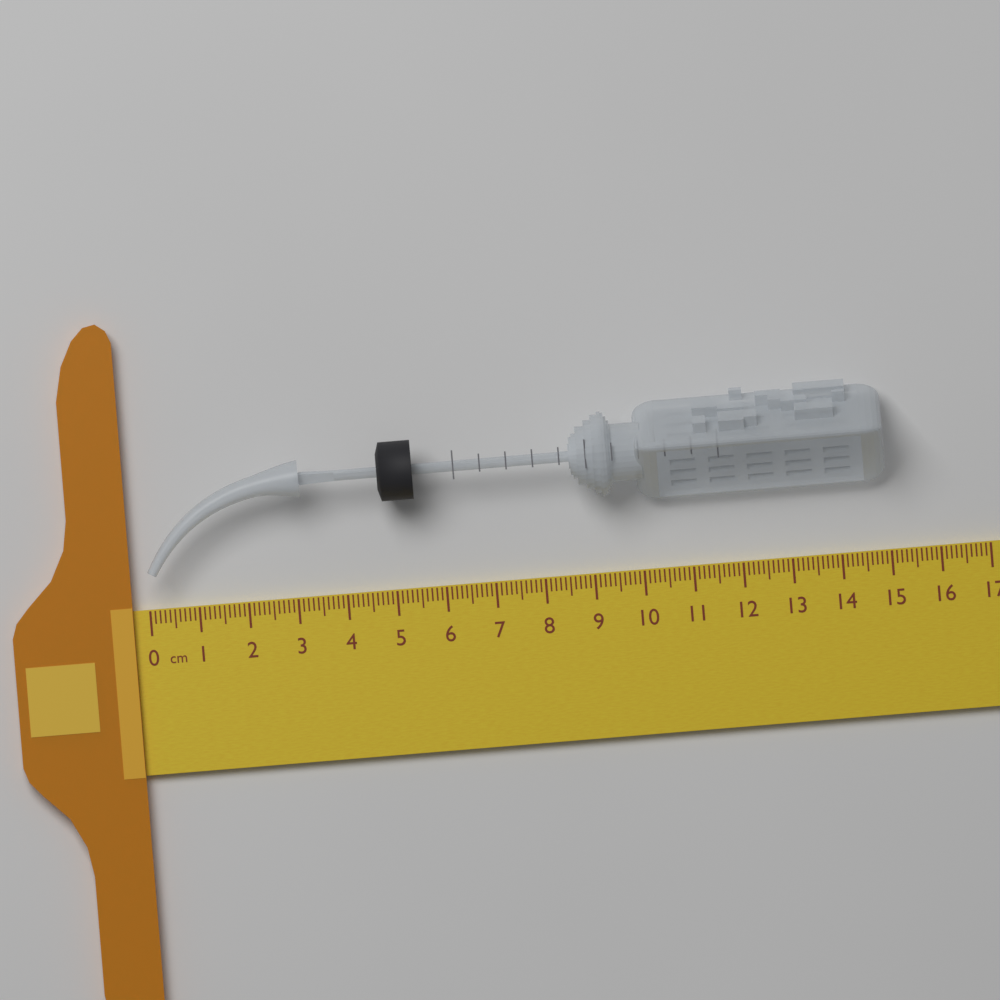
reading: 15.0 cm
